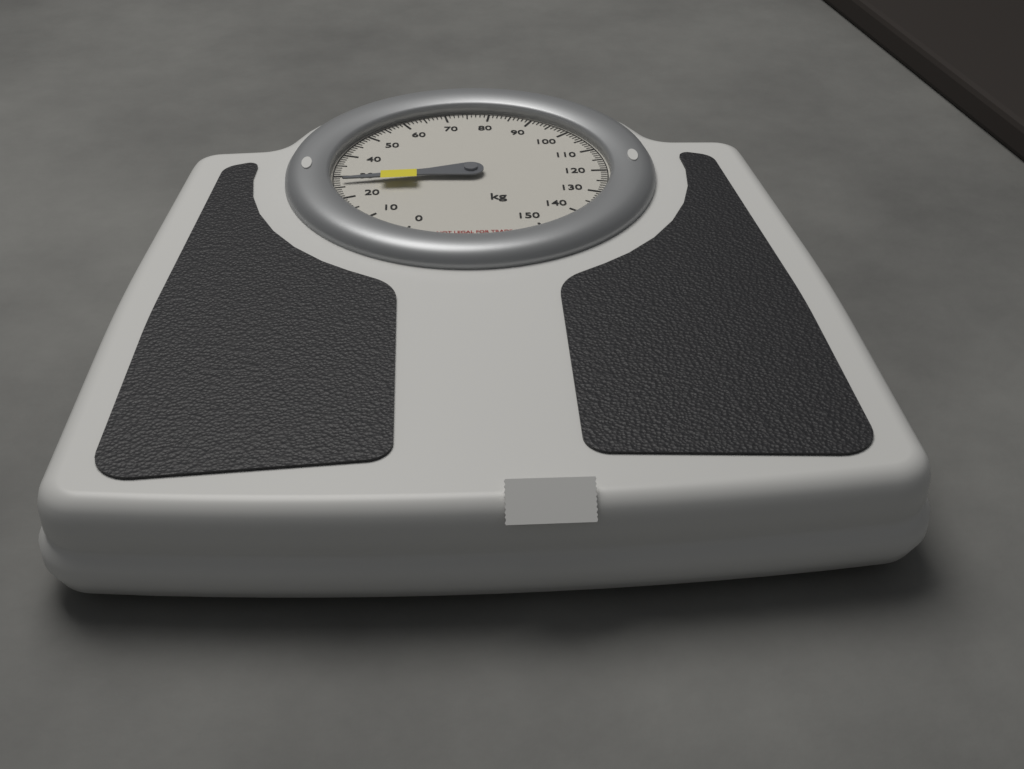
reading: 27 kg
